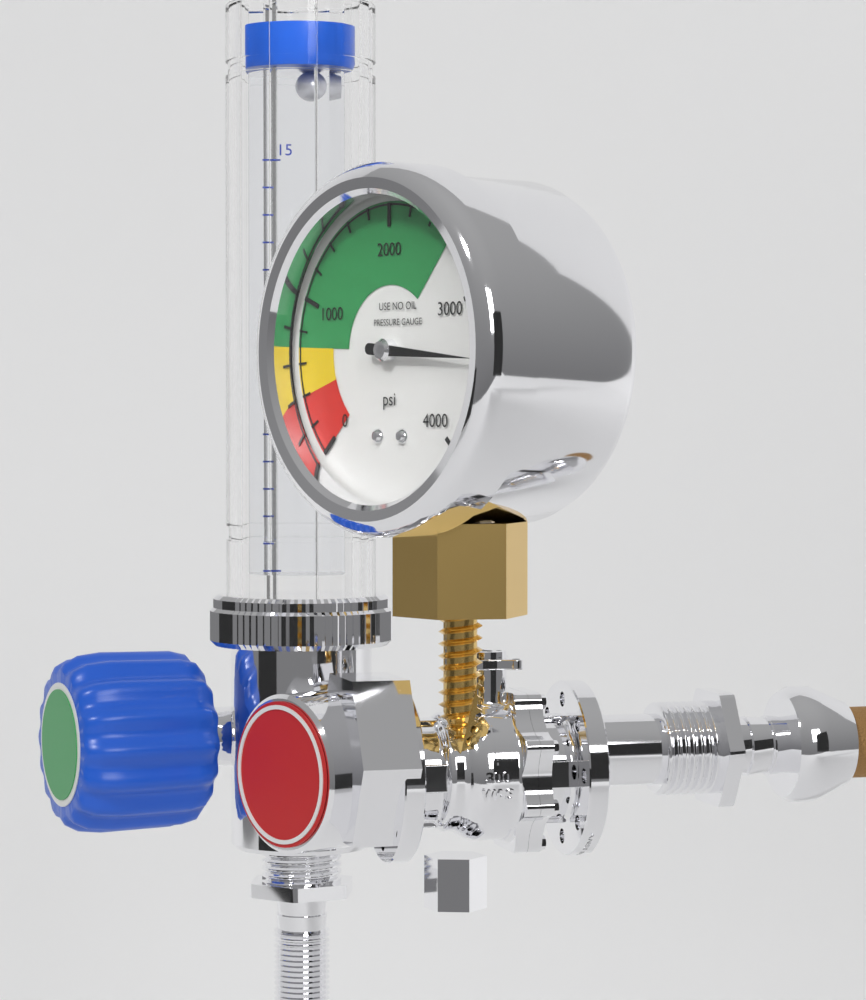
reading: 3400 psi
